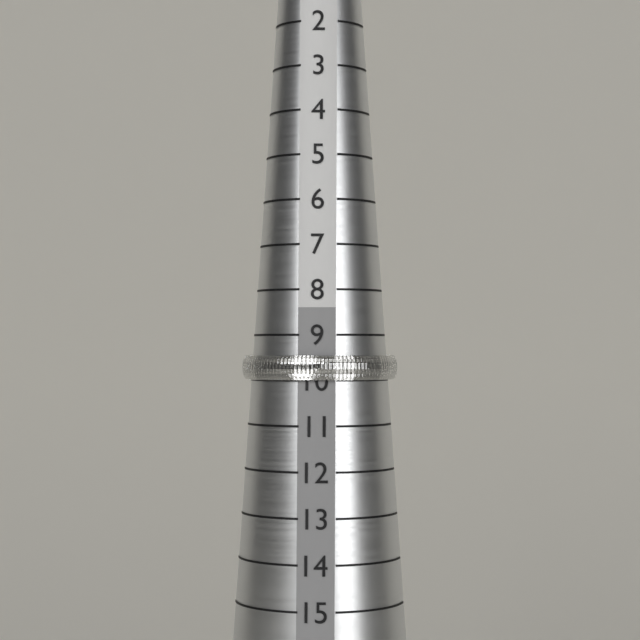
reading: 10 (no unit)
